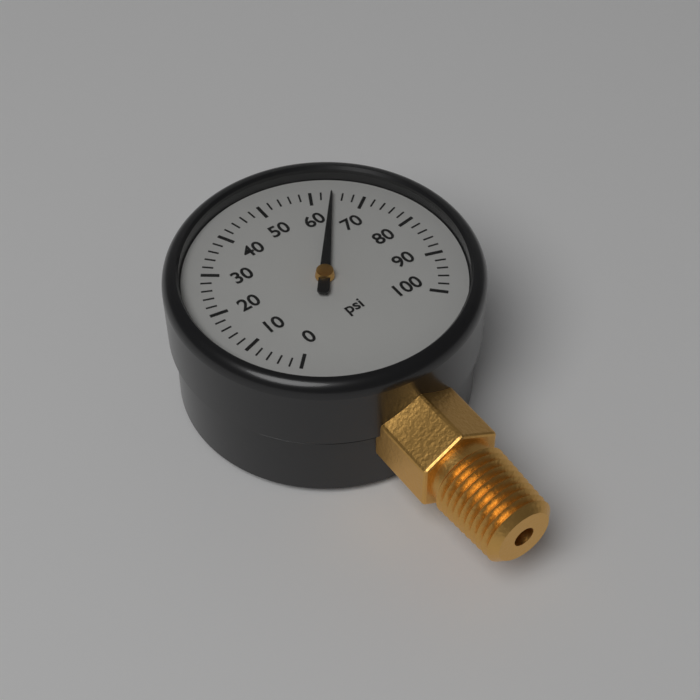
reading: 64 psi
